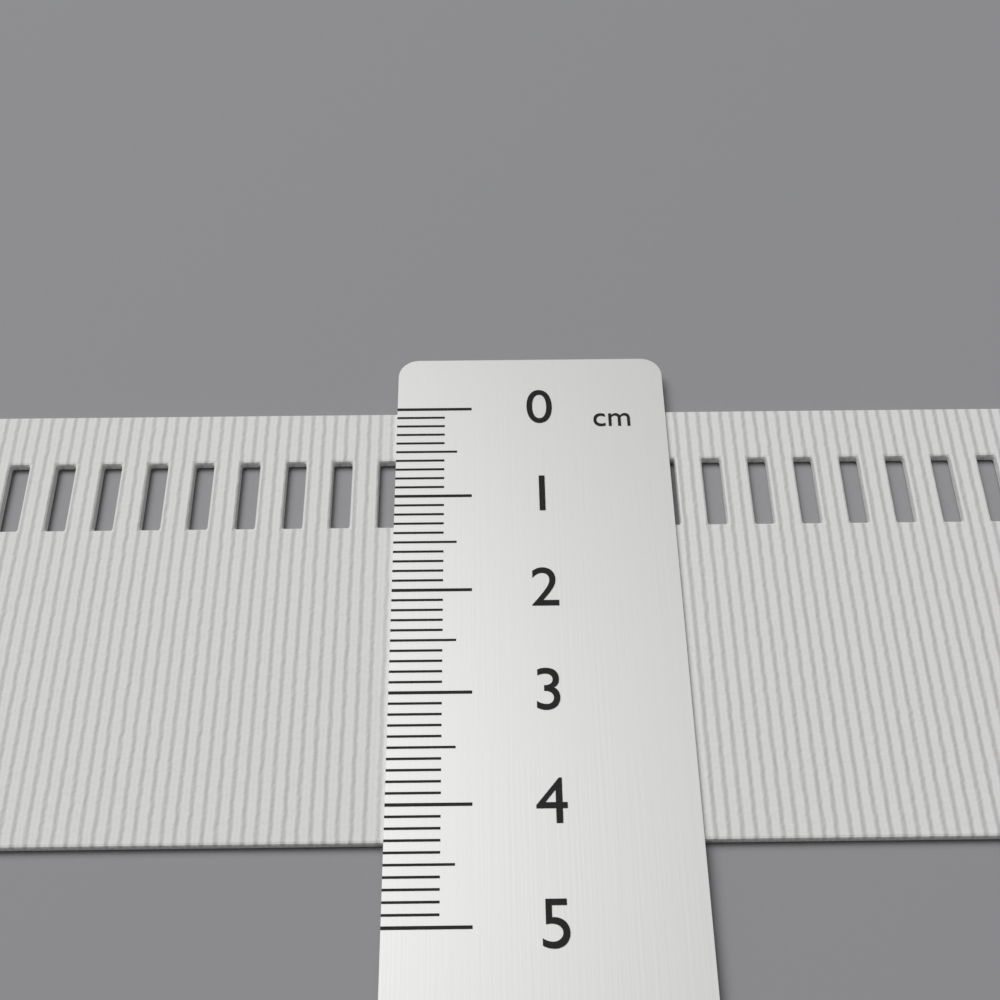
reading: 4.3 cm
